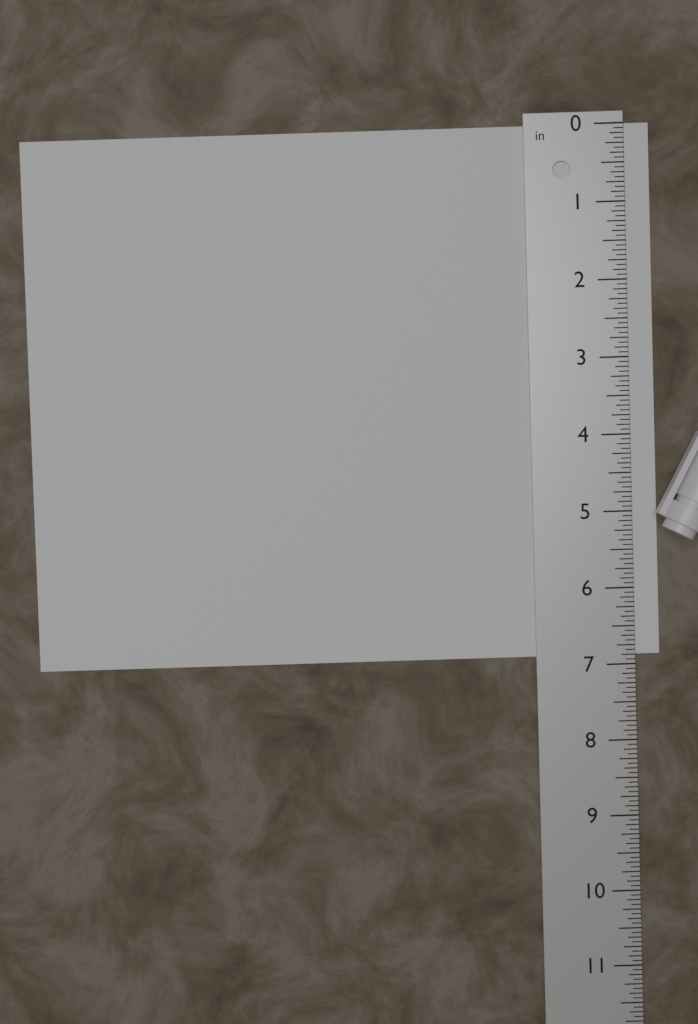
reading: 6.8750 in
